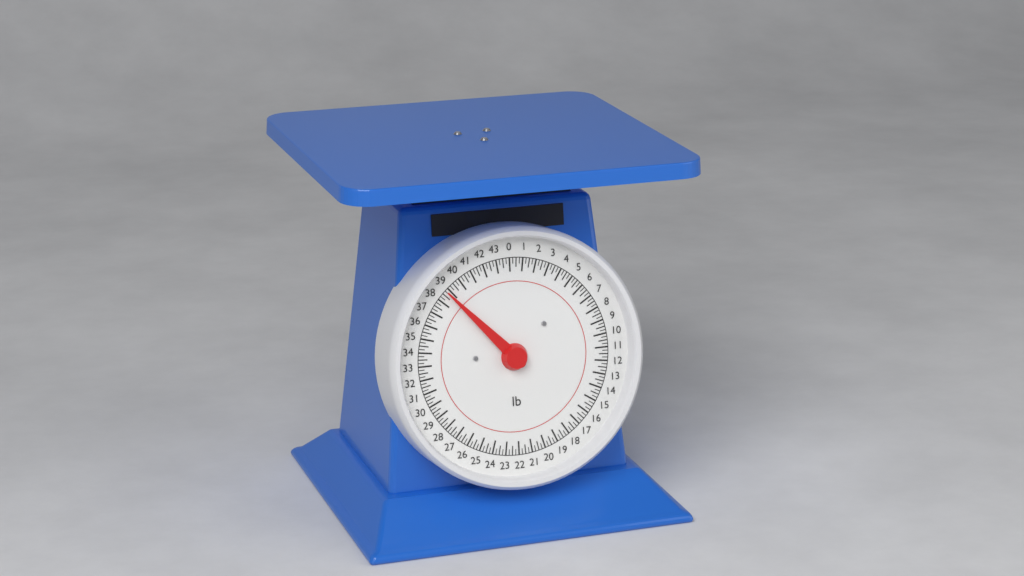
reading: 38.75 lb
